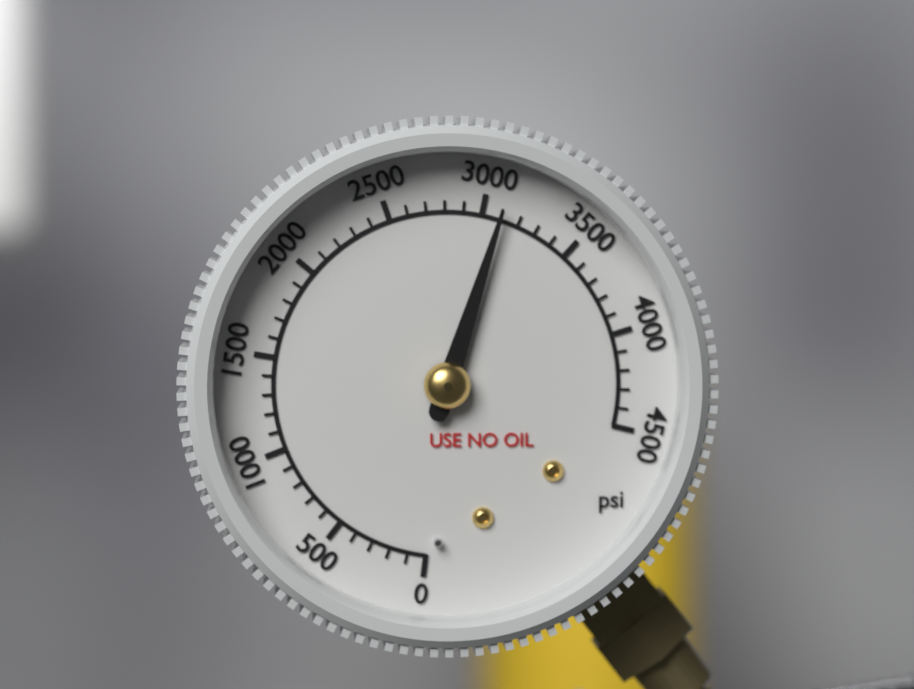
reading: 3100 psi
